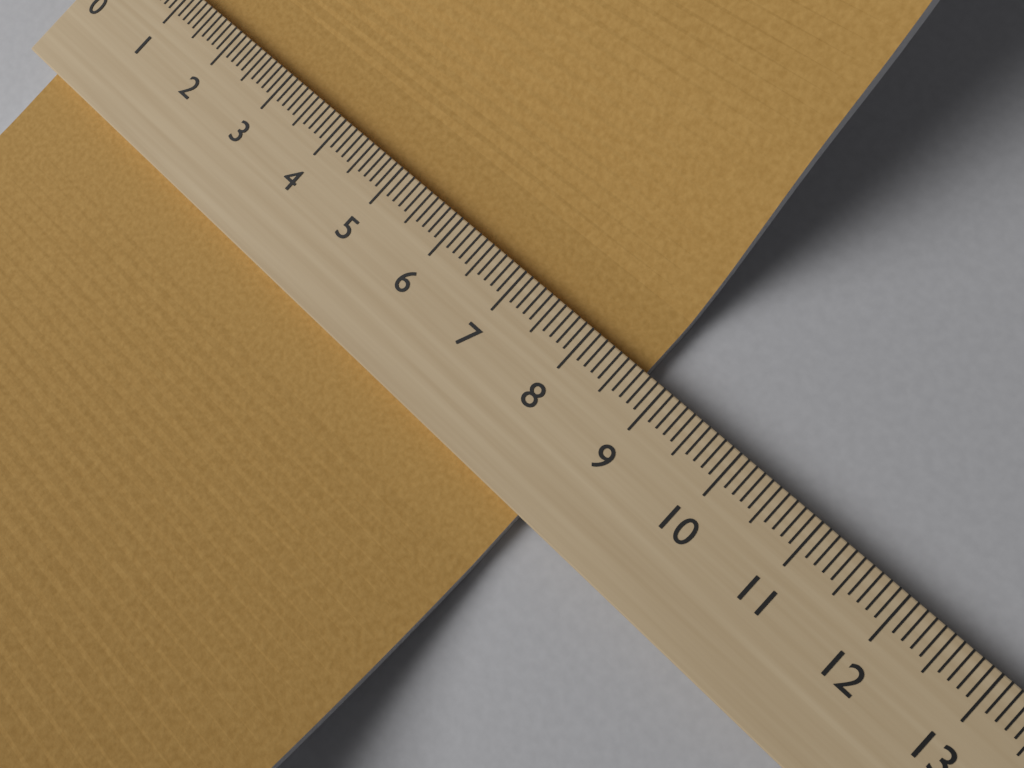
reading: 8.7 (no unit)
